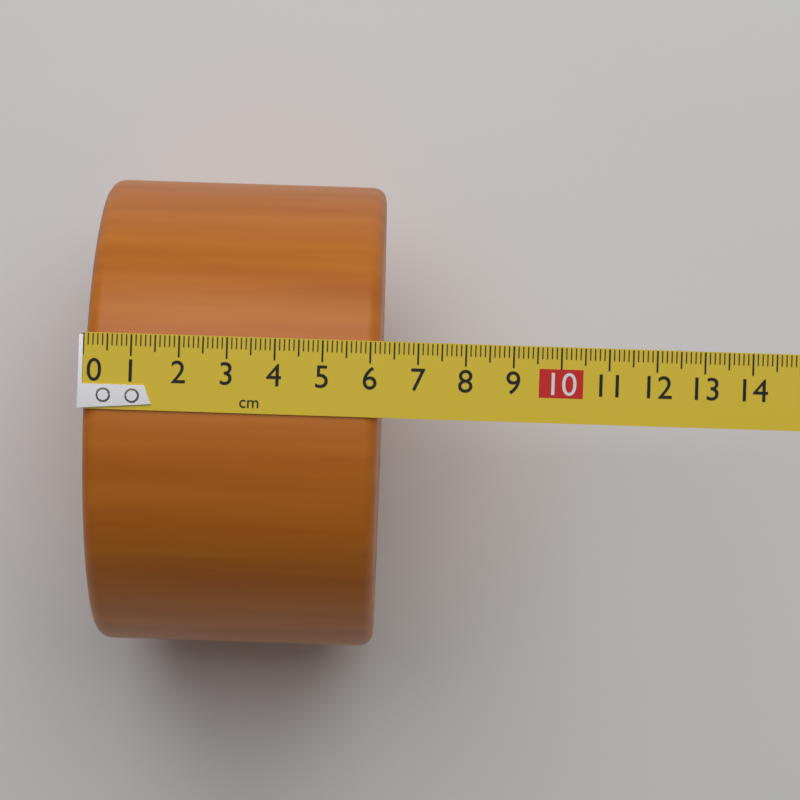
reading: 6.2 cm
